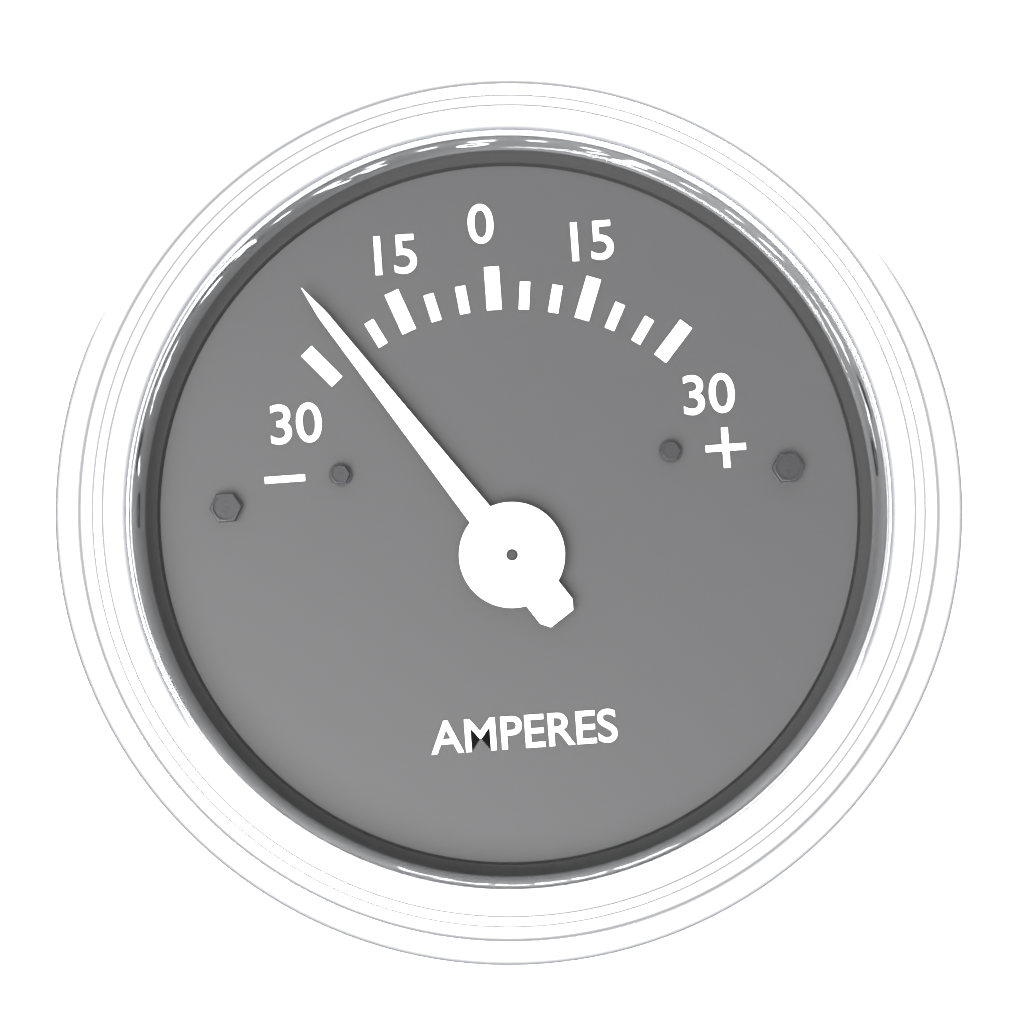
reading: -25 A
